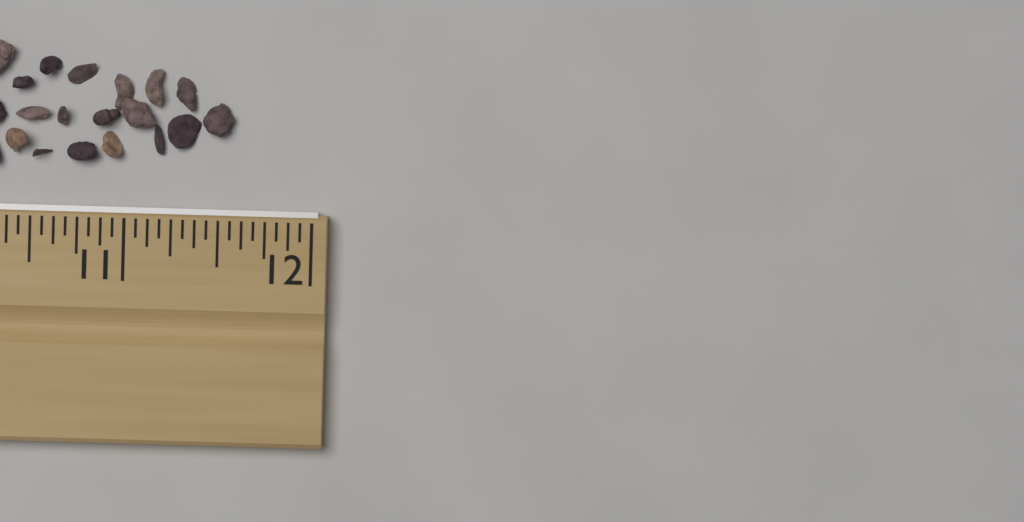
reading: 11.5625 in
